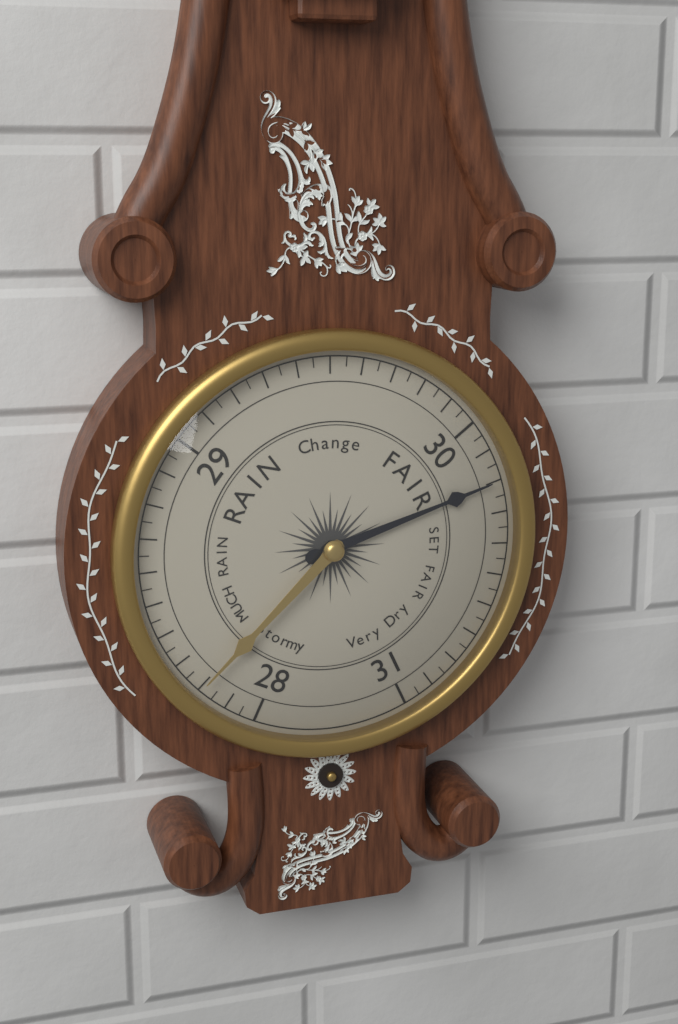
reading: 30.20 (no unit)
